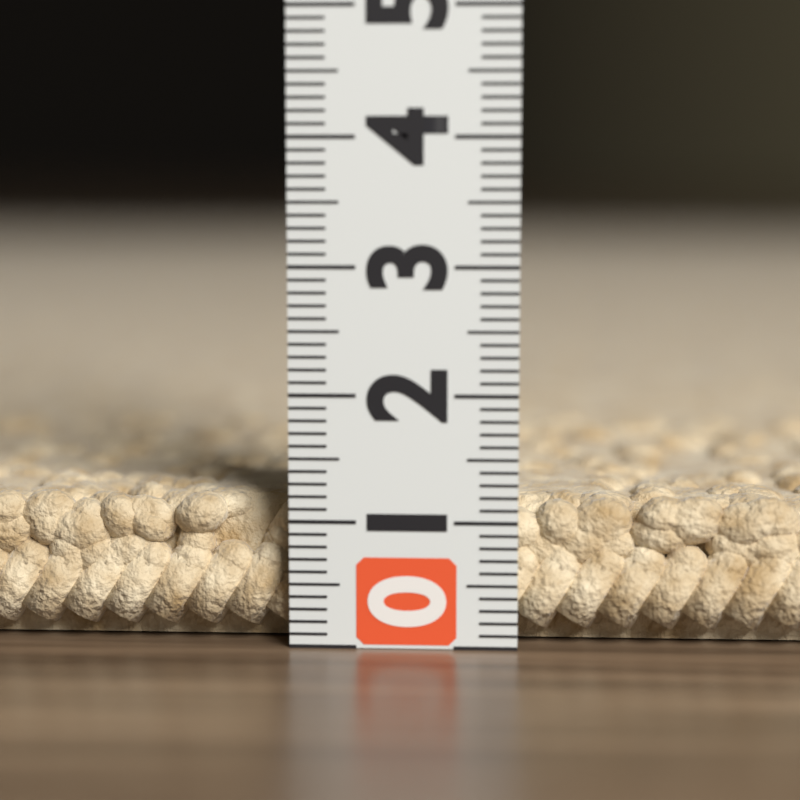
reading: 1.2 (no unit)
